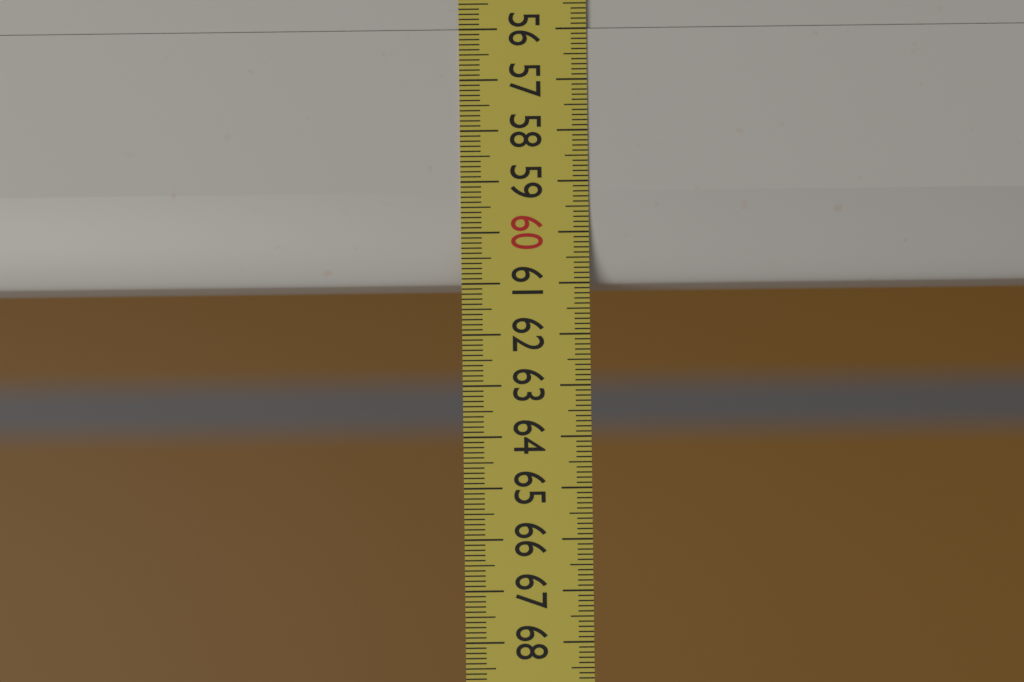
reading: 61.0 (no unit)
